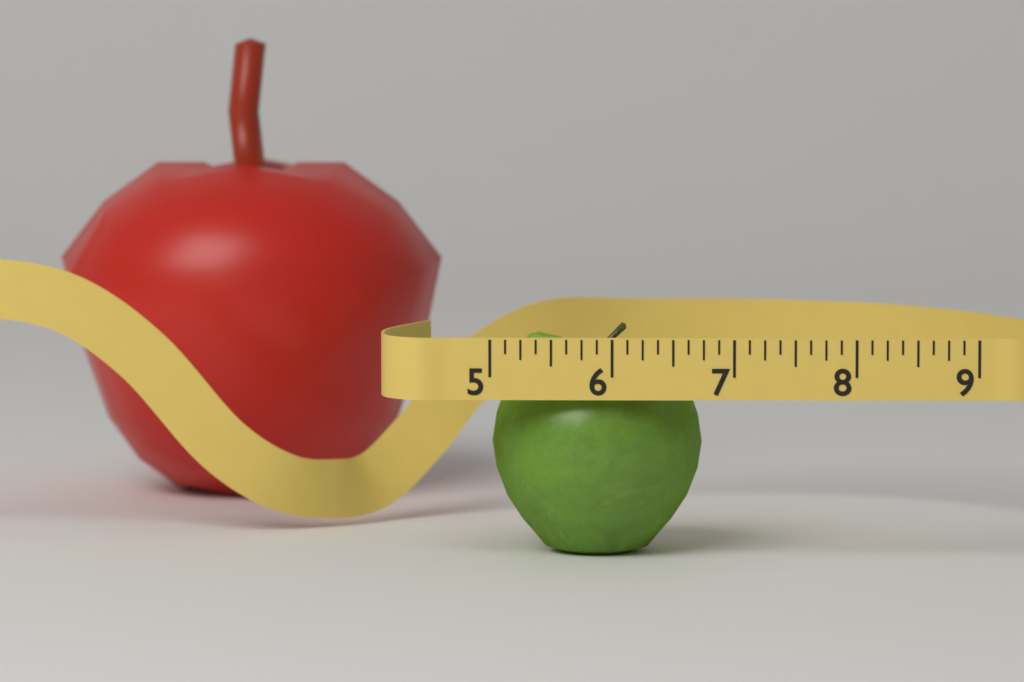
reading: 6.750 (no unit)
